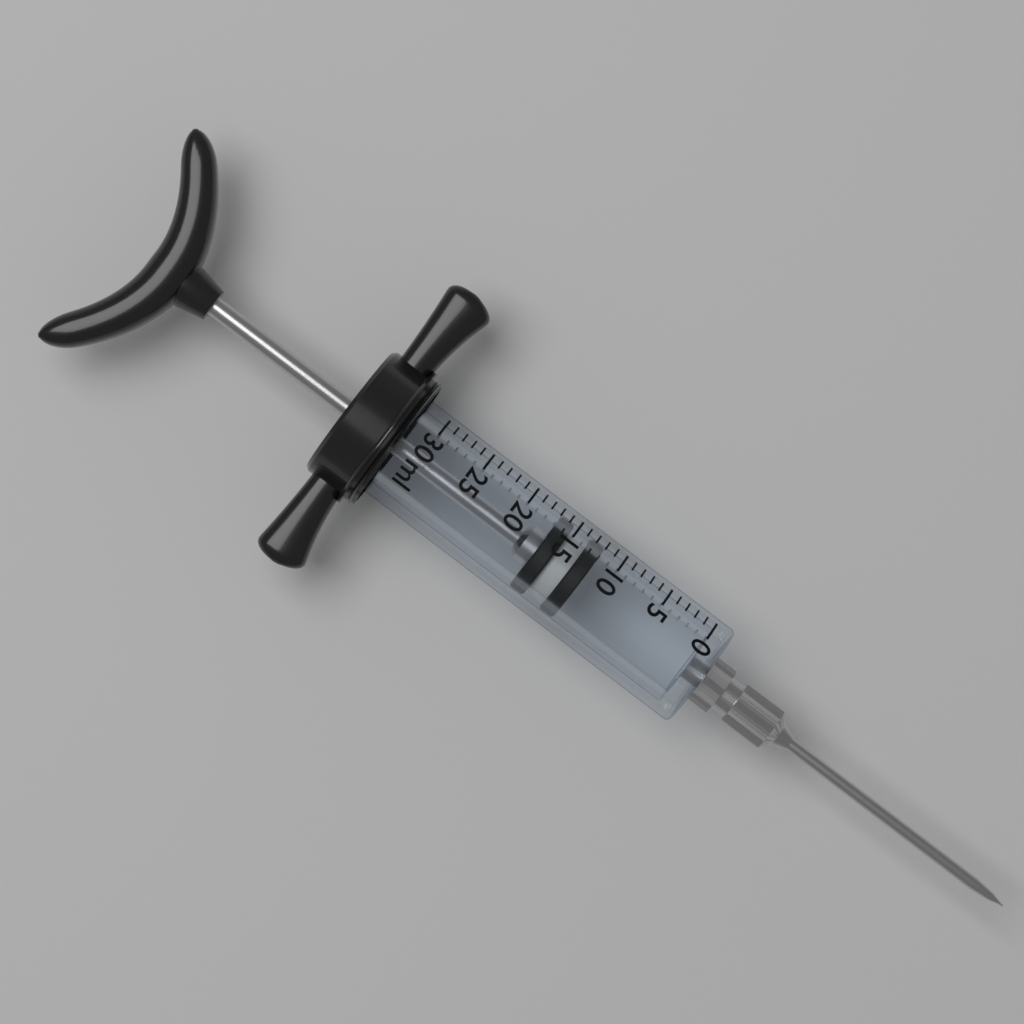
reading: 12 ml
